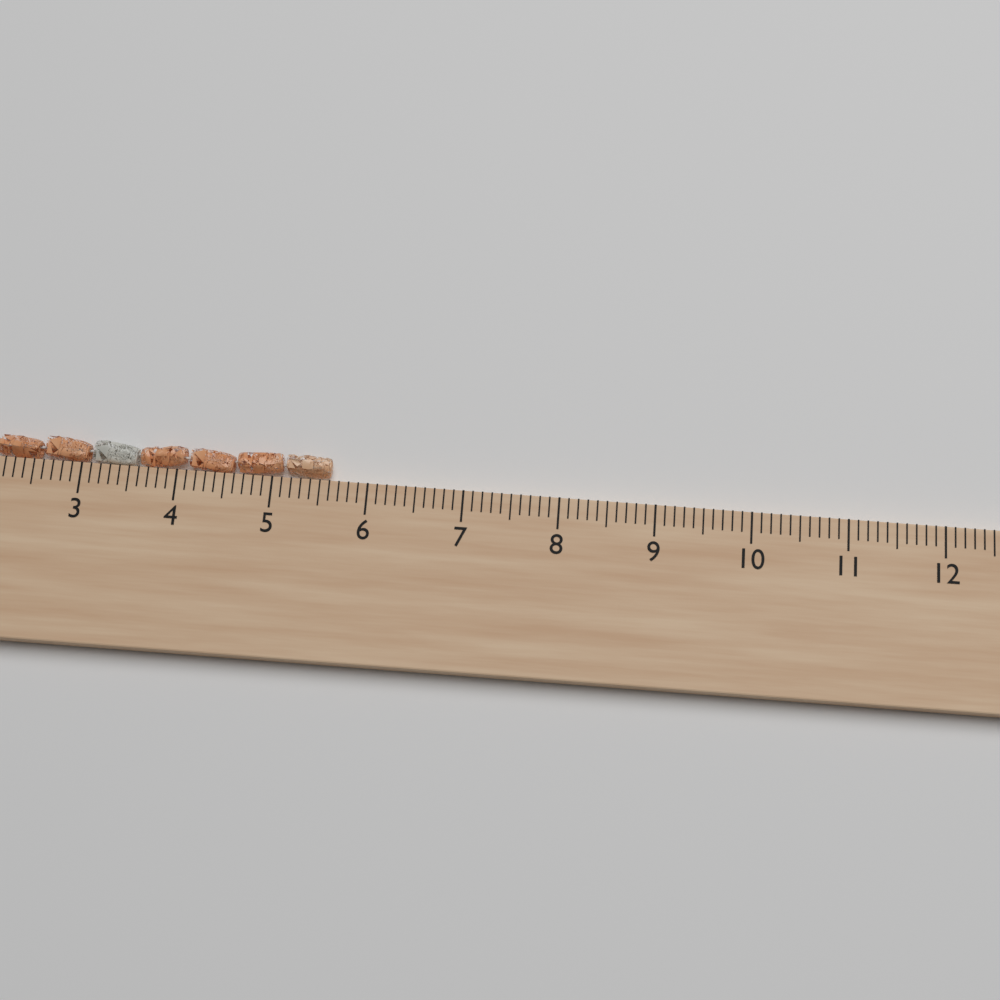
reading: 5.6 cm
